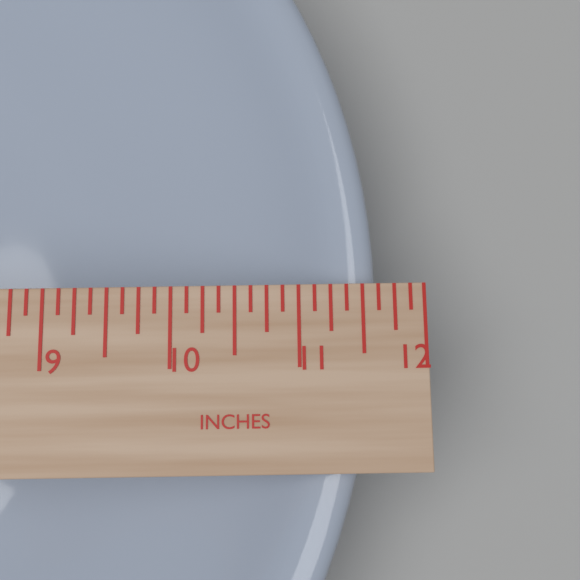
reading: 11.625 in
